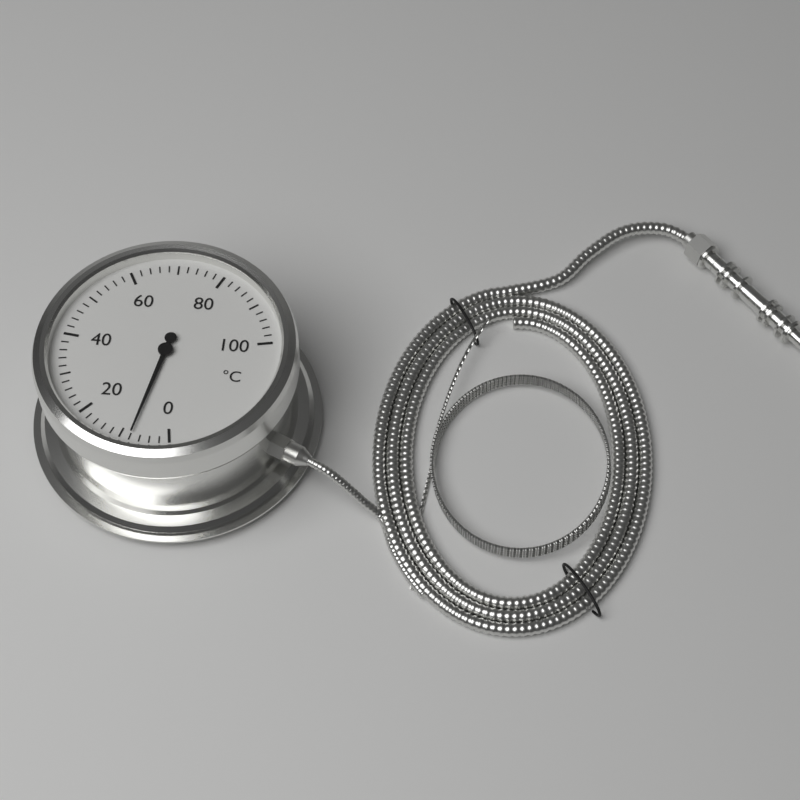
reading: 8 °C
